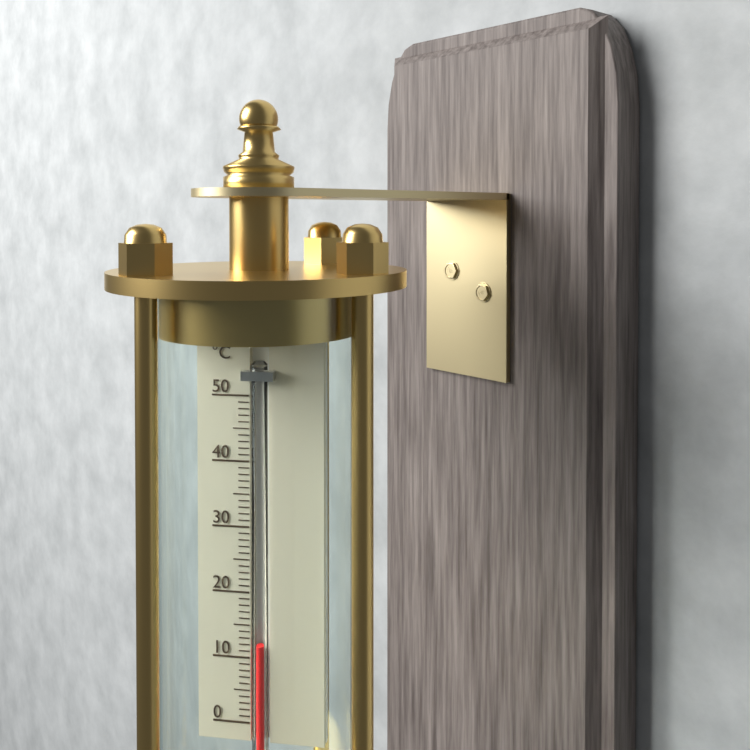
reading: 12 °C
